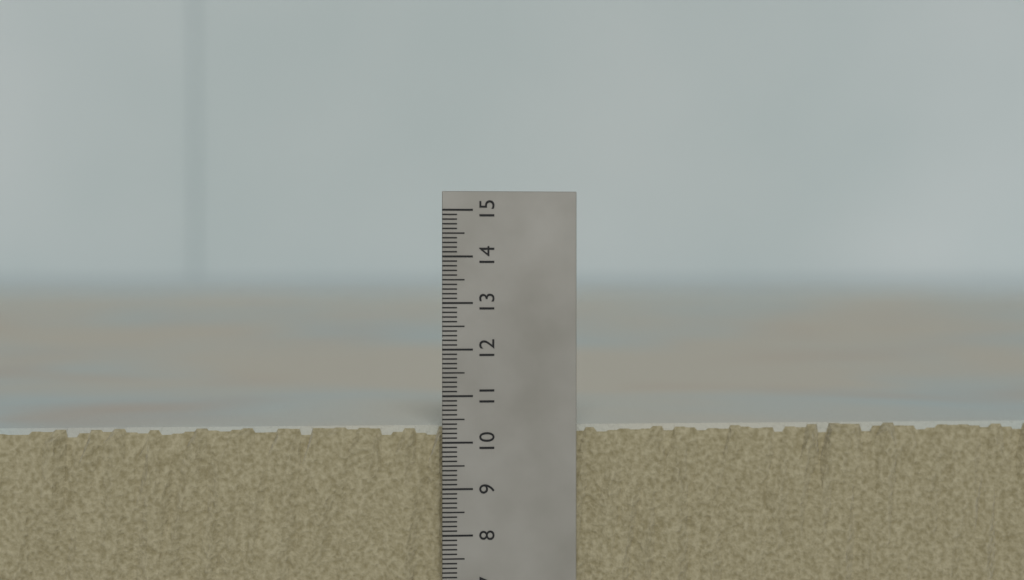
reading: 10.3 (no unit)
